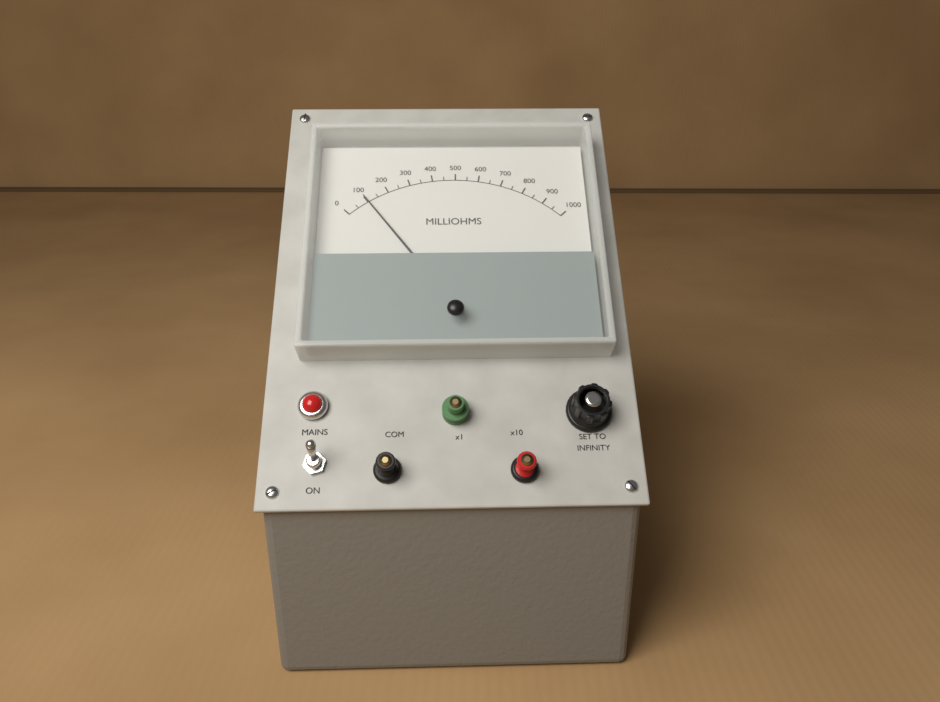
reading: 100 milliohms
